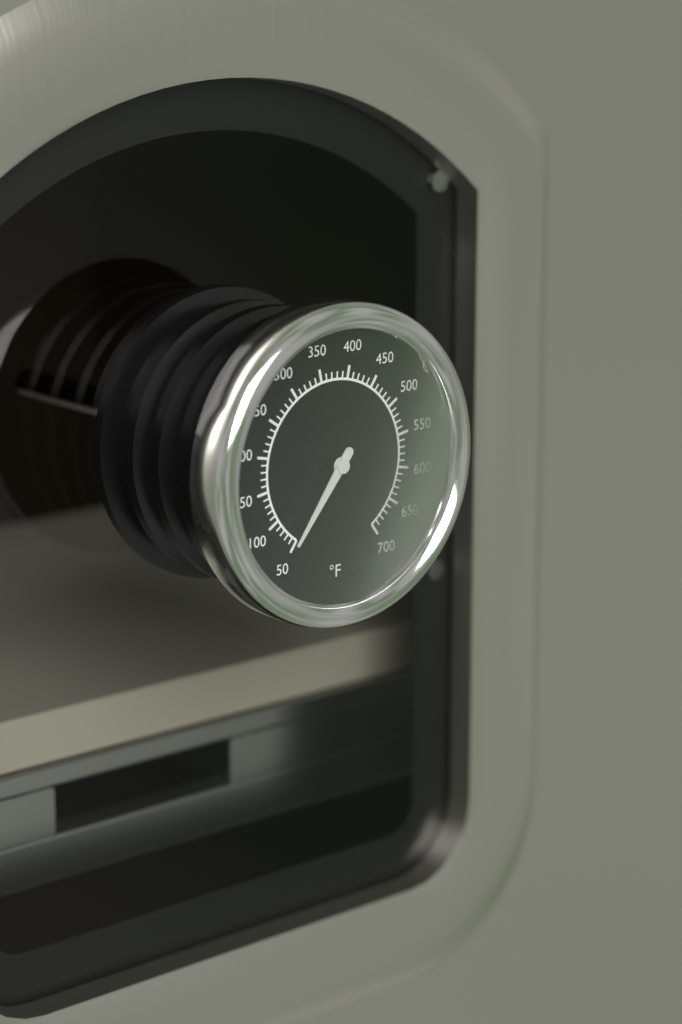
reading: 55 °F
